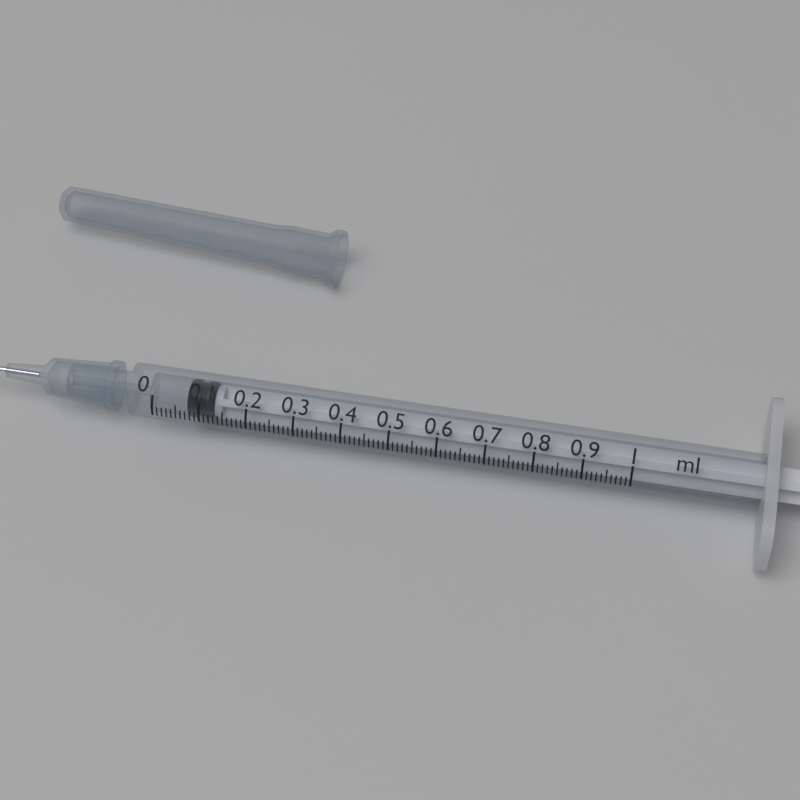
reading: 0.07 ml
